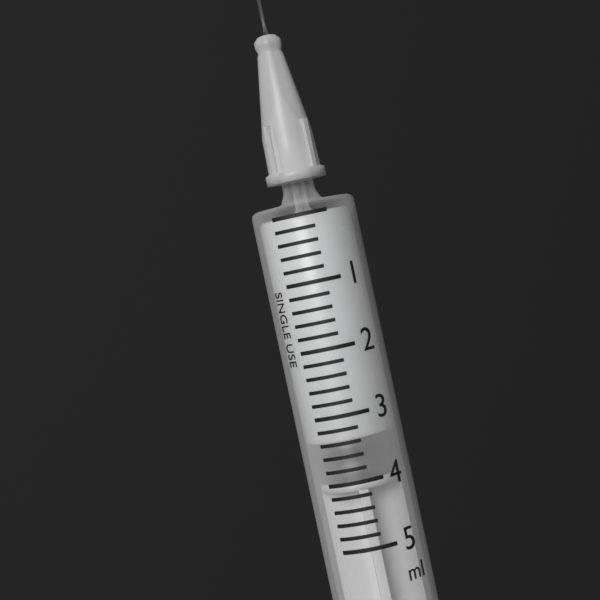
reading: 3.4 ml
